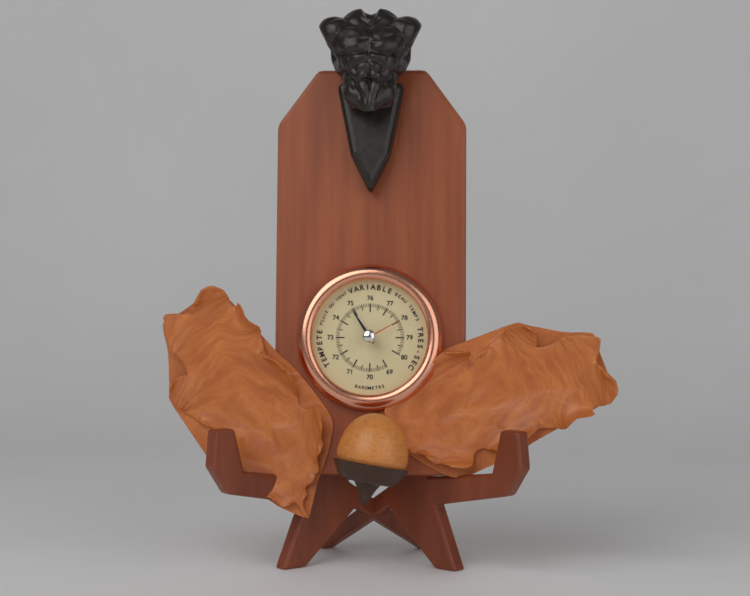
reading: 74.9 (no unit)
